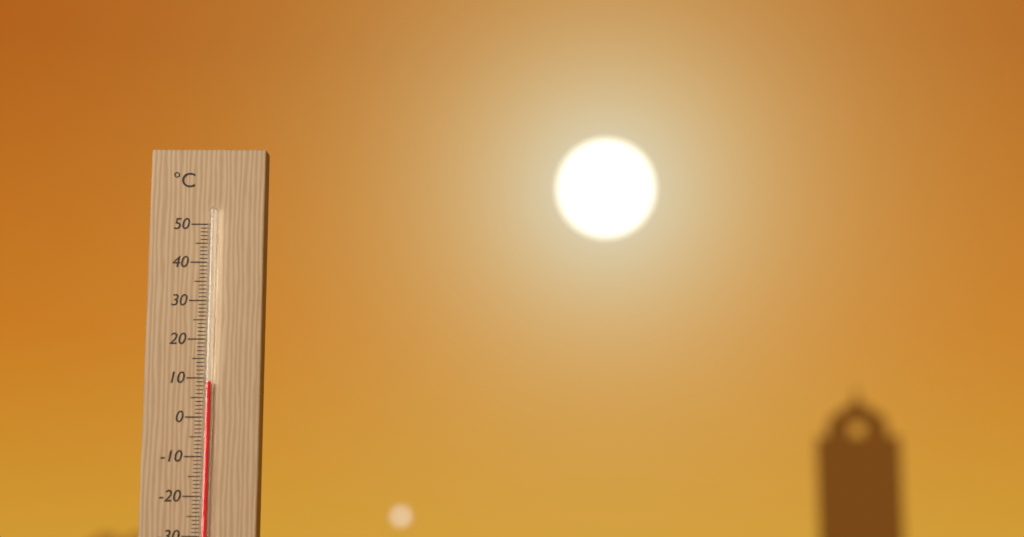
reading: 9 °C
